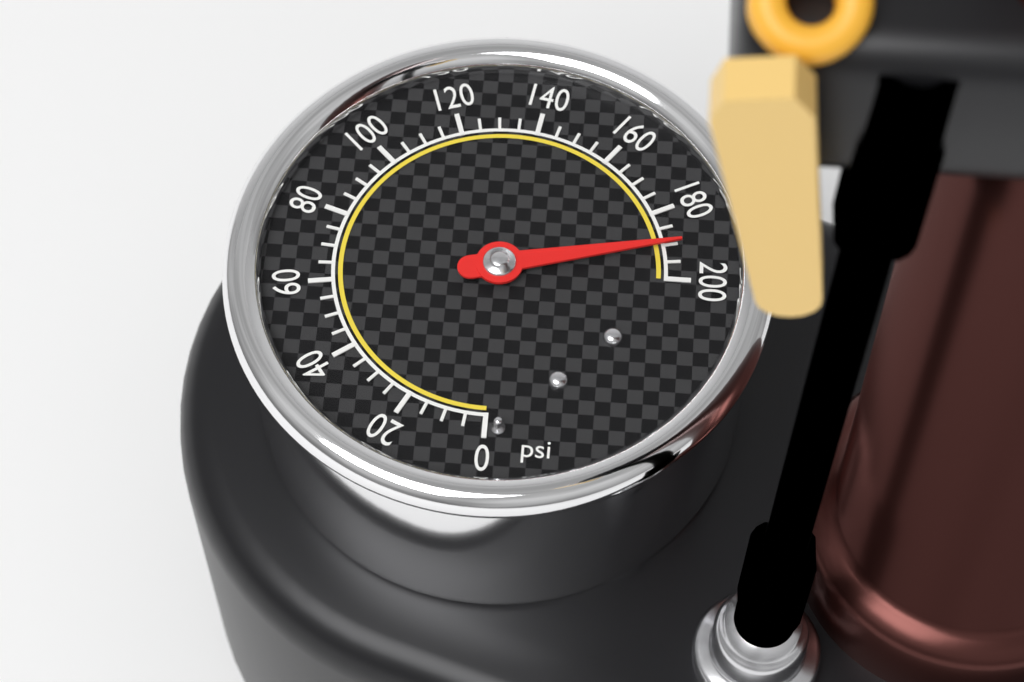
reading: 190 psi
